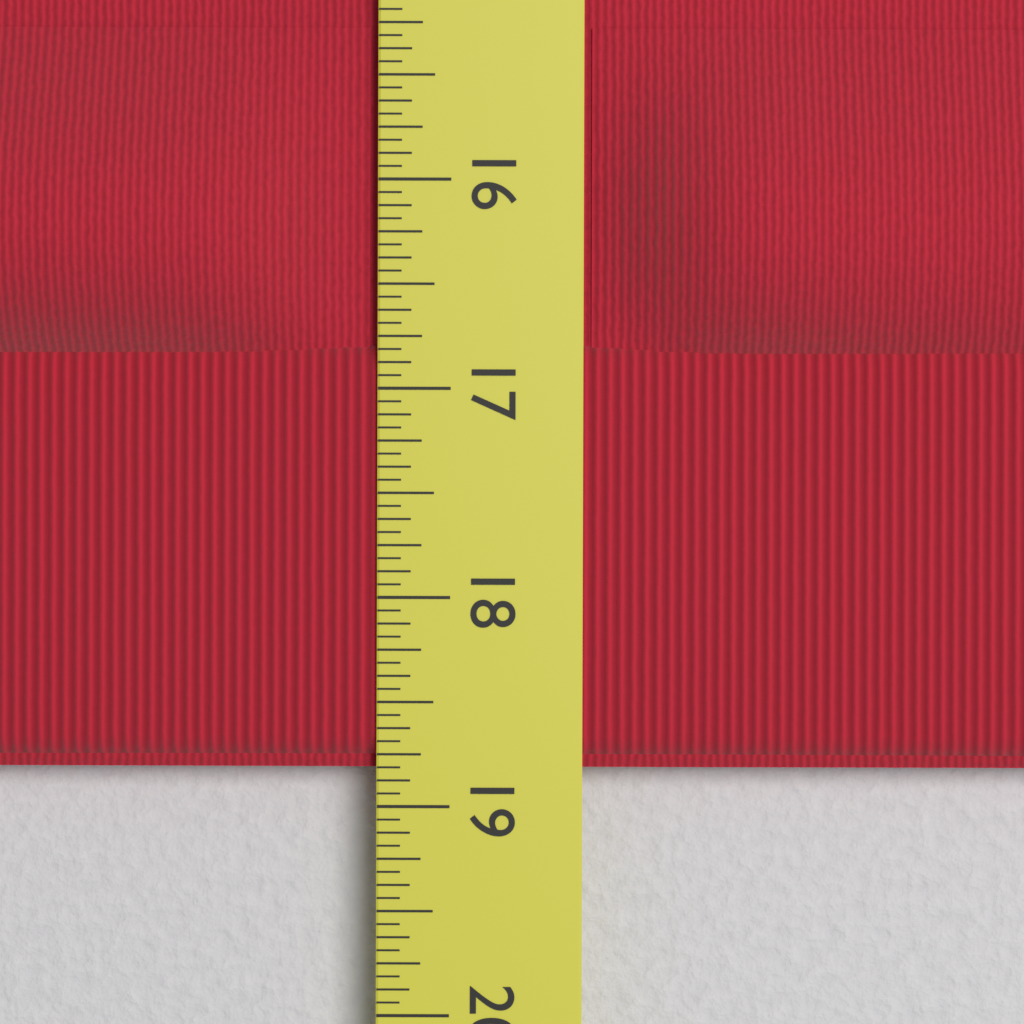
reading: 18.8125 in
